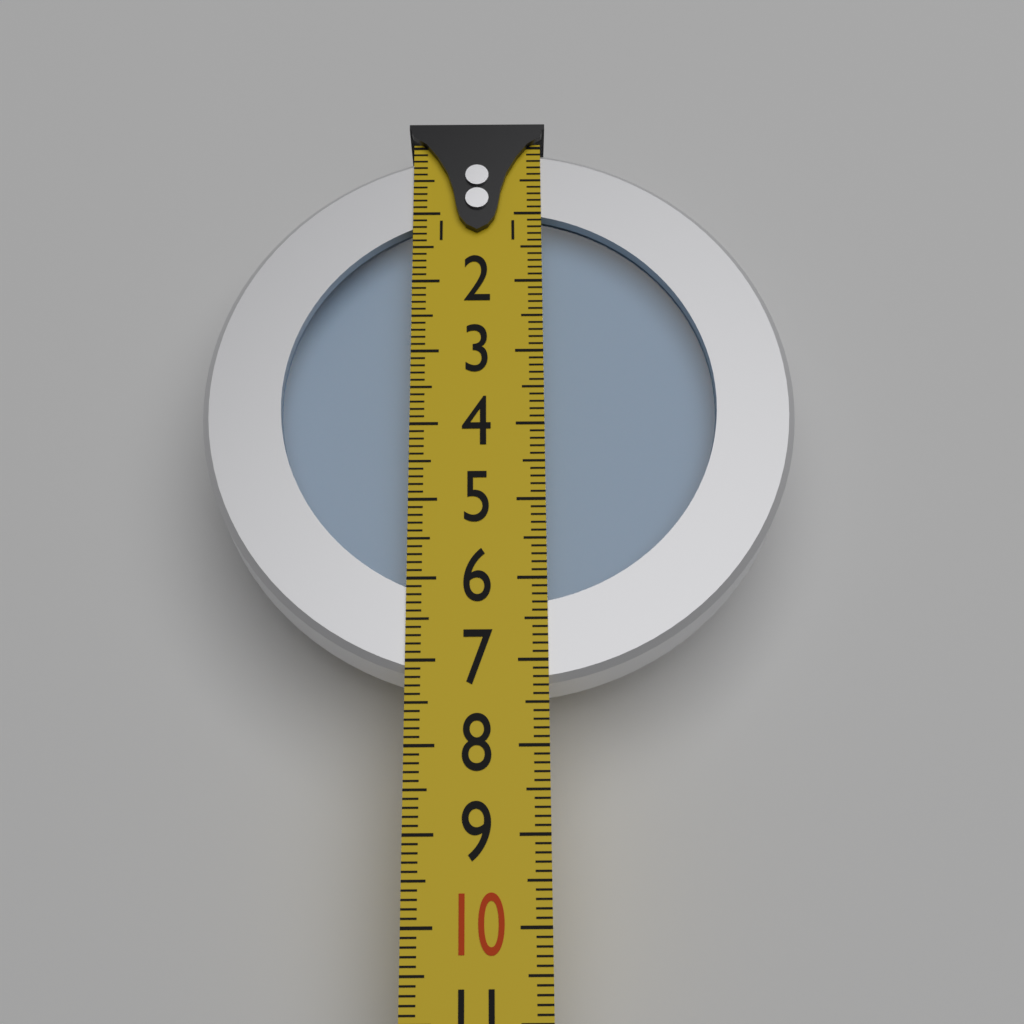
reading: 7.3 (no unit)
